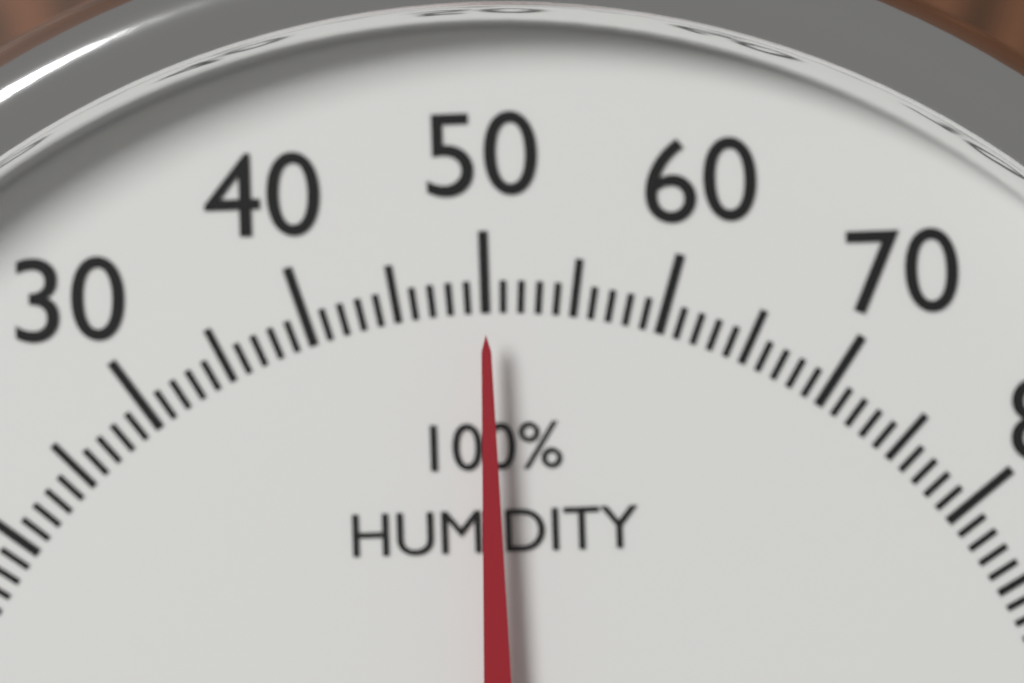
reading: 50 %
